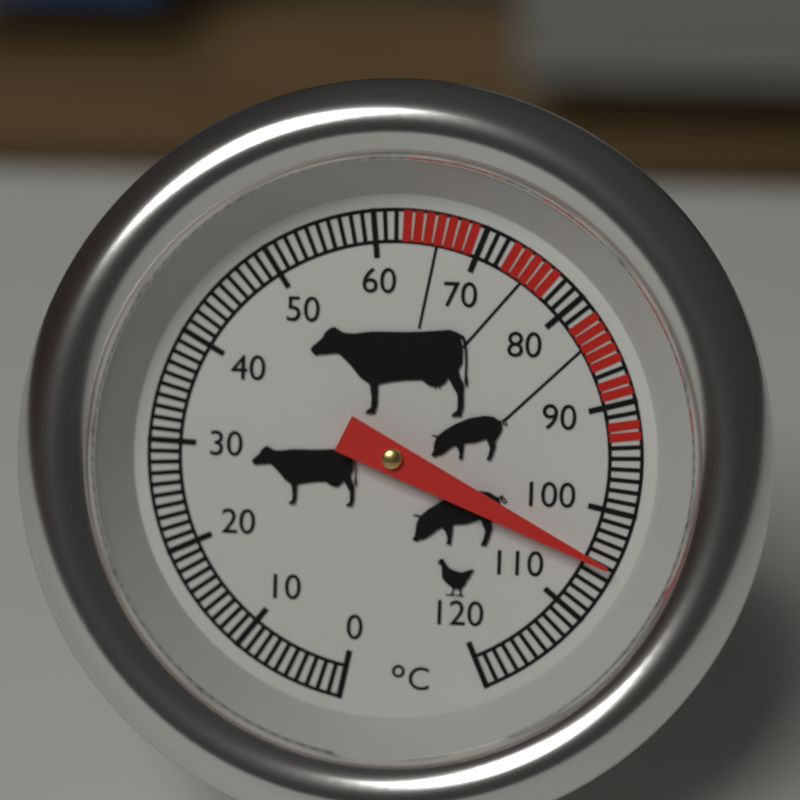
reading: 105 °C
